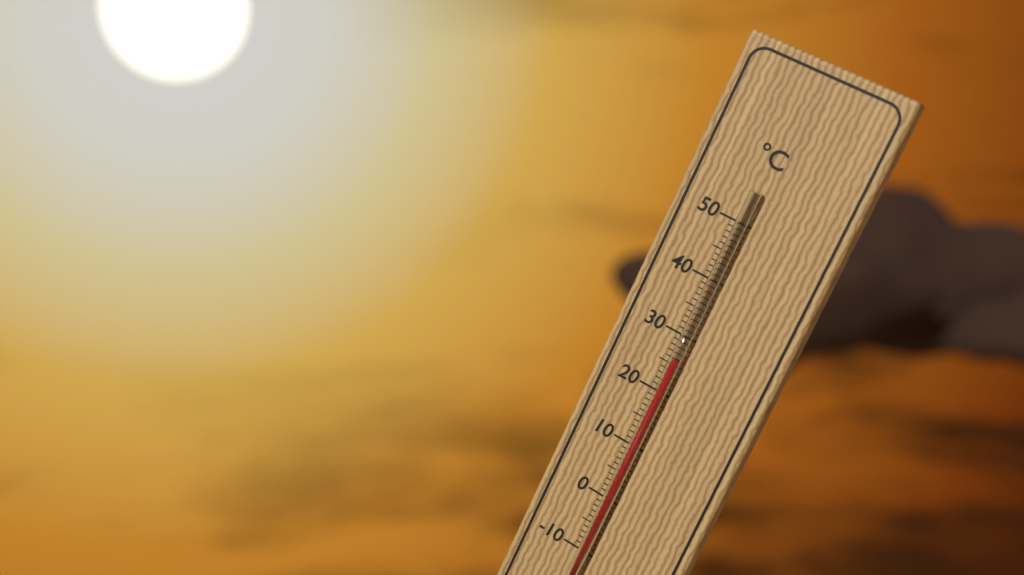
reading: 26 °C
